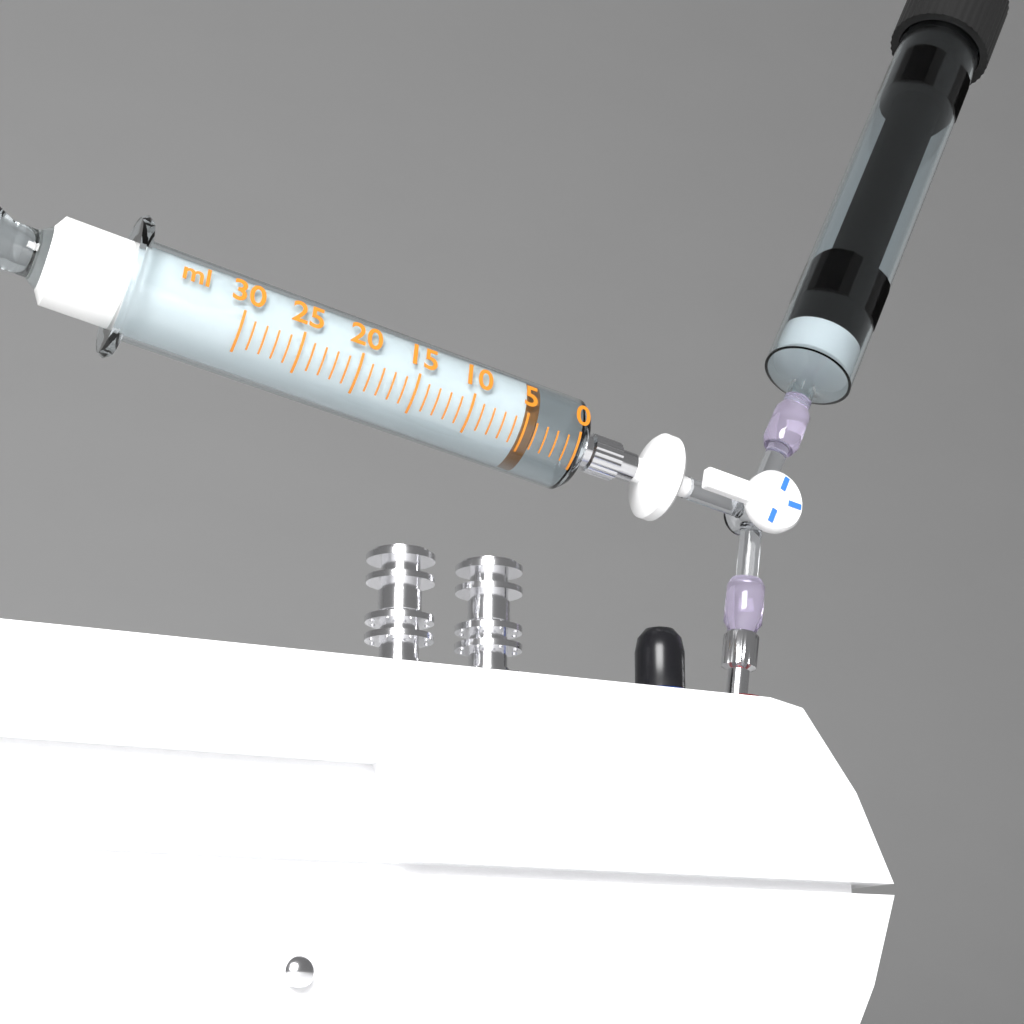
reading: 4 ml
